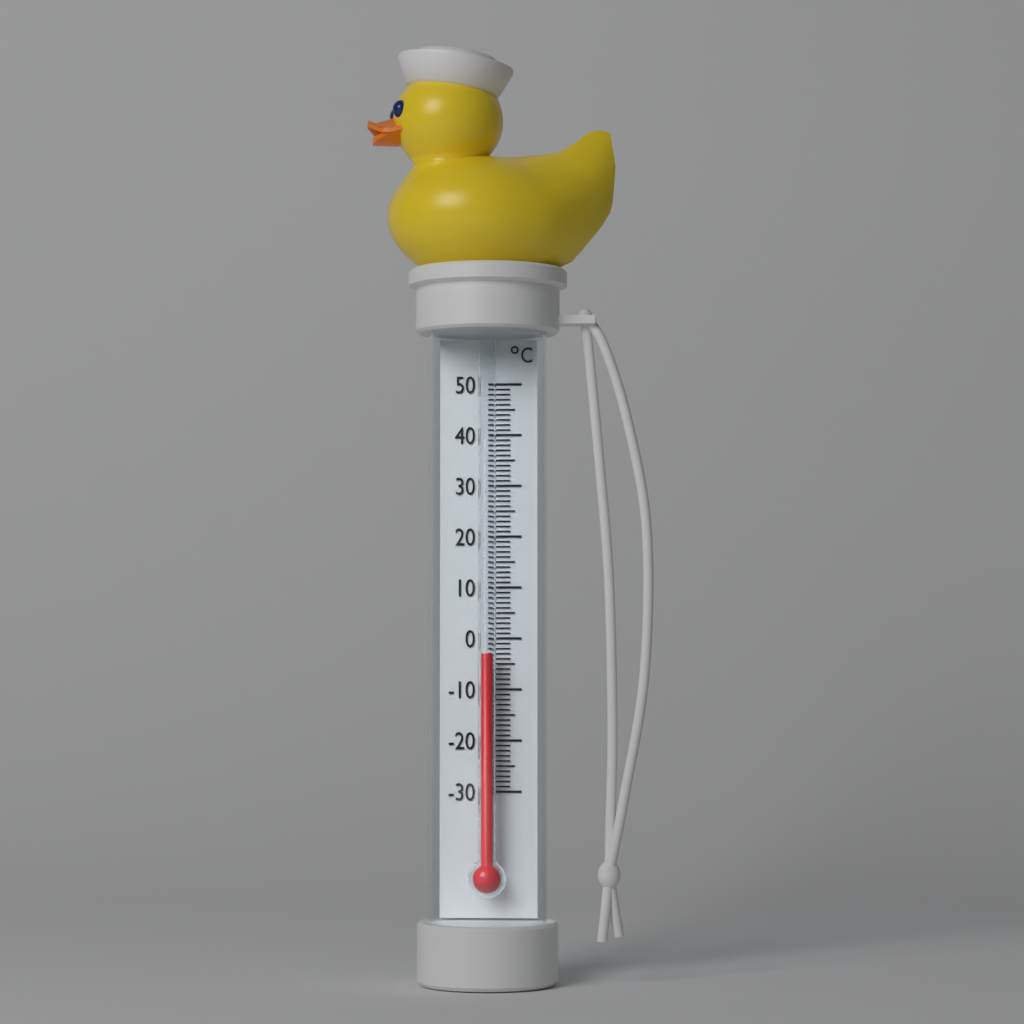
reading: -3 °C
